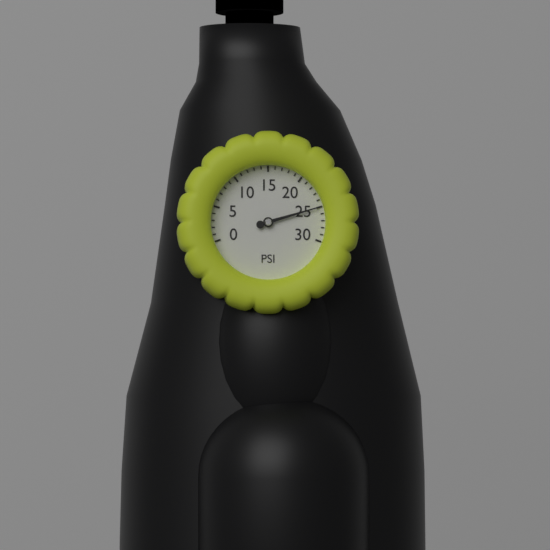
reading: 25 psi
